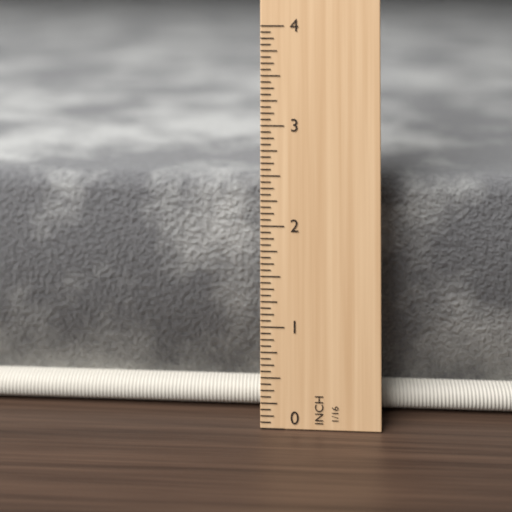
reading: 2.3750 in
